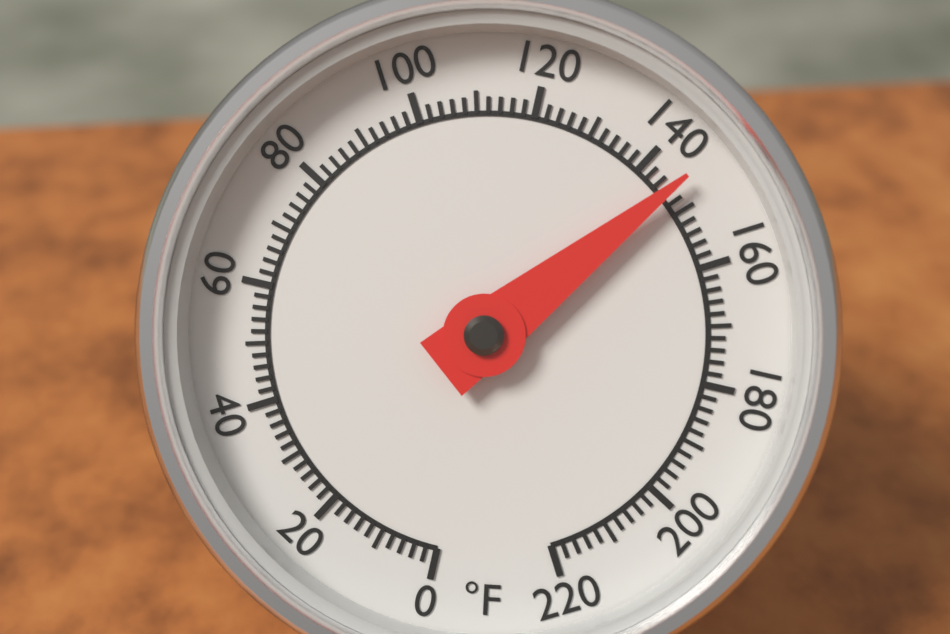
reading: 146 °F
